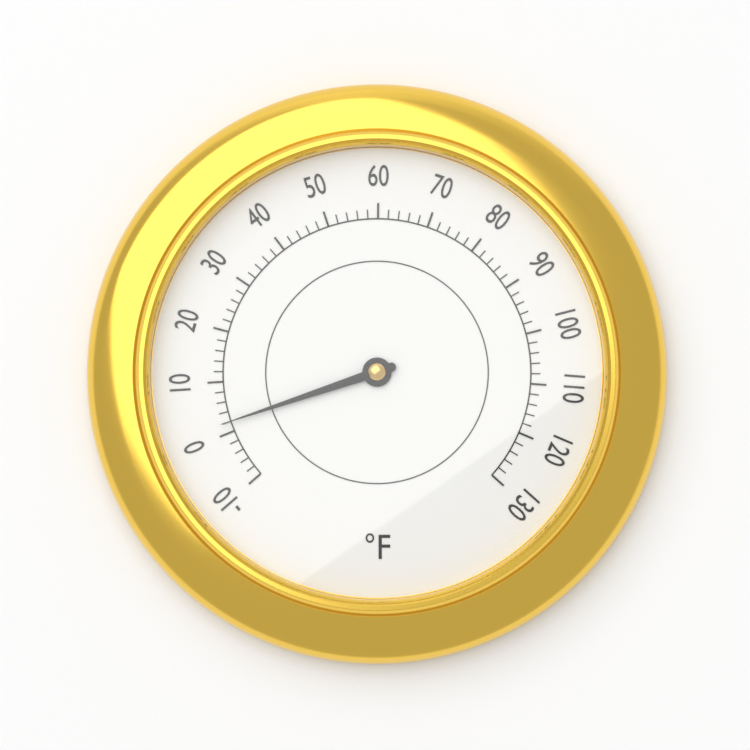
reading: 2 °F
